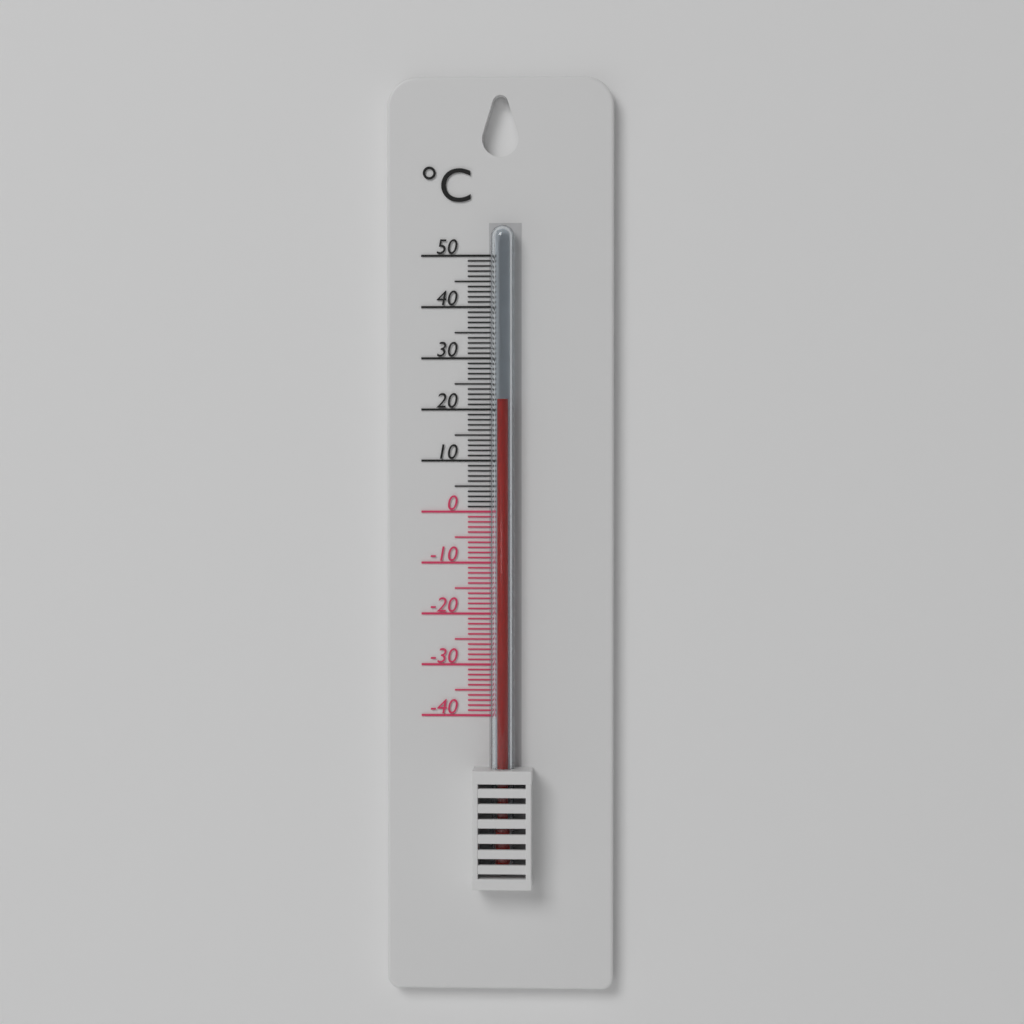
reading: 22 °C
